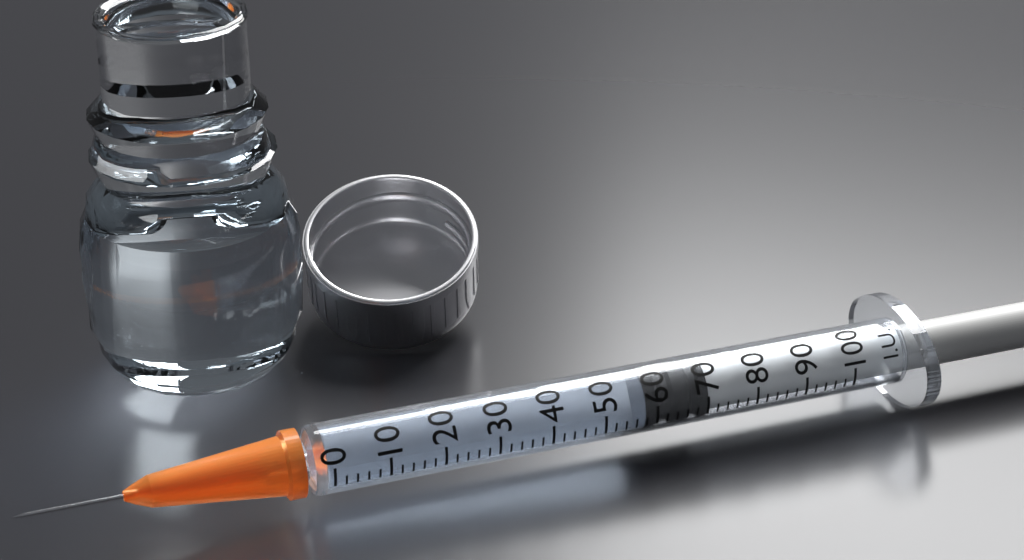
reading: 58 I.U.
